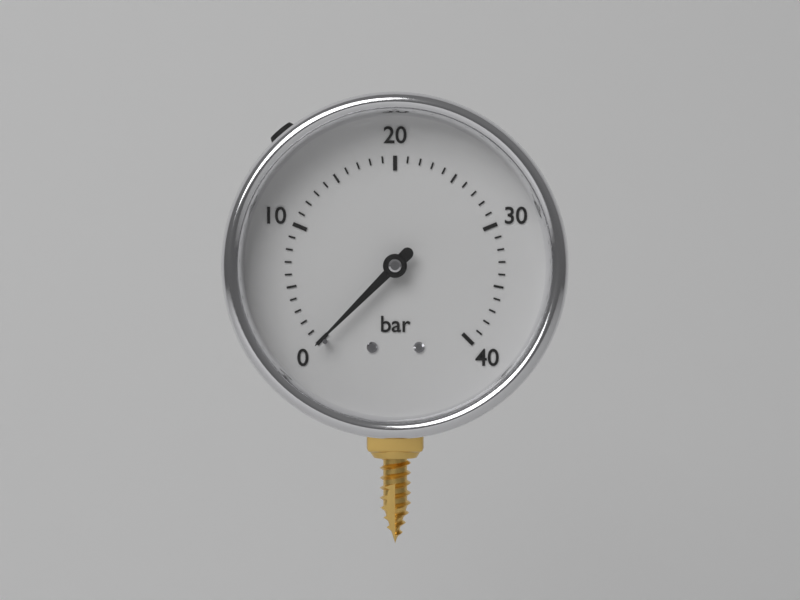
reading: 0 bar
